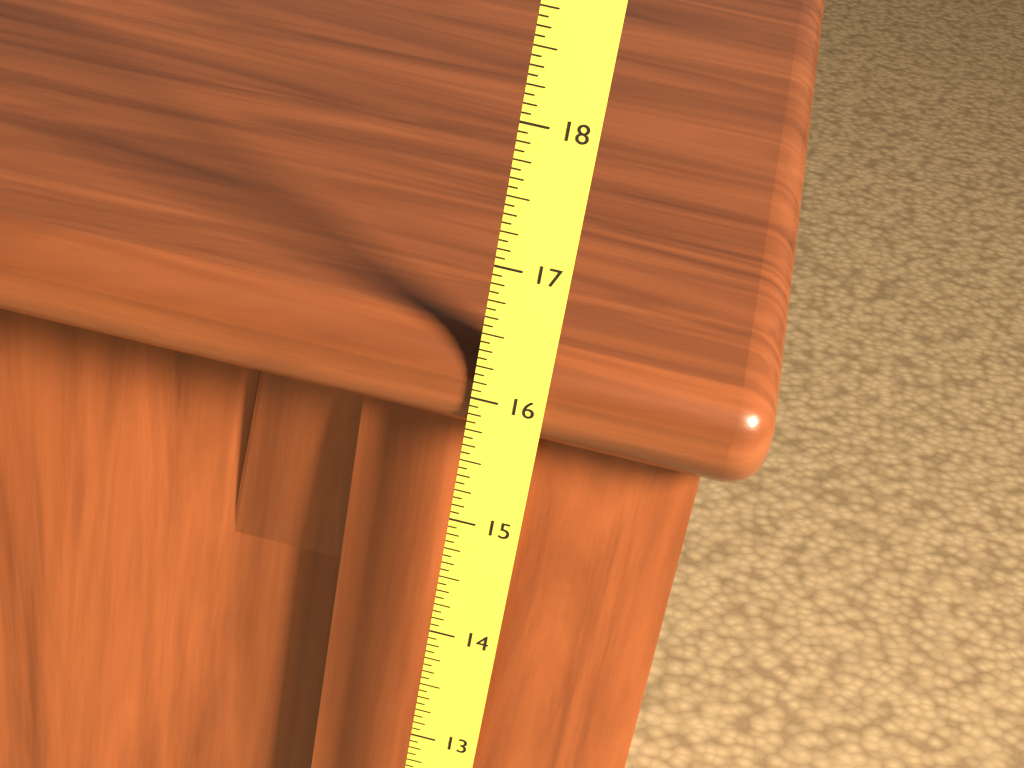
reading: 16.3750 (no unit)
